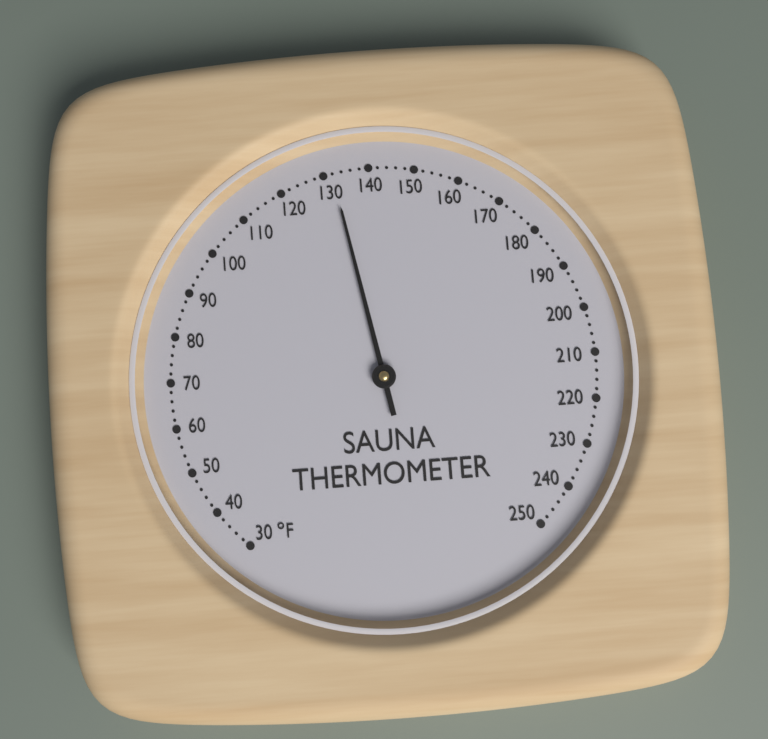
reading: 132 °F
